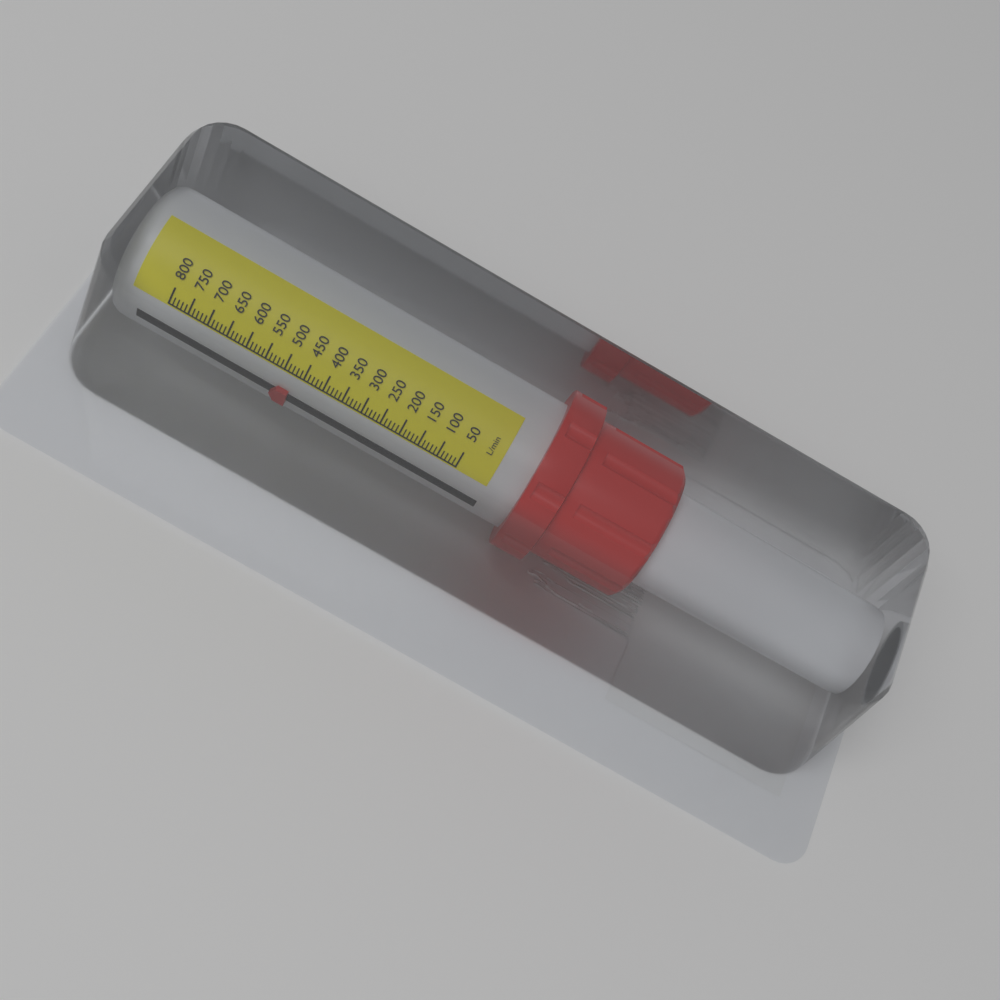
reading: 470 L/min
